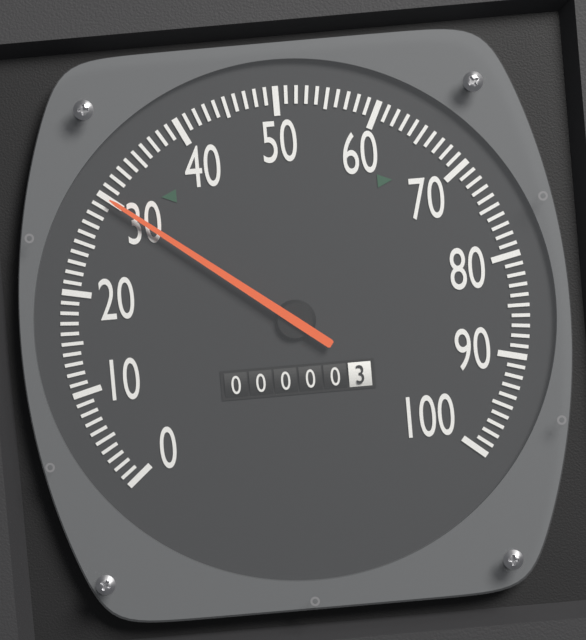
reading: 30 (no unit)
